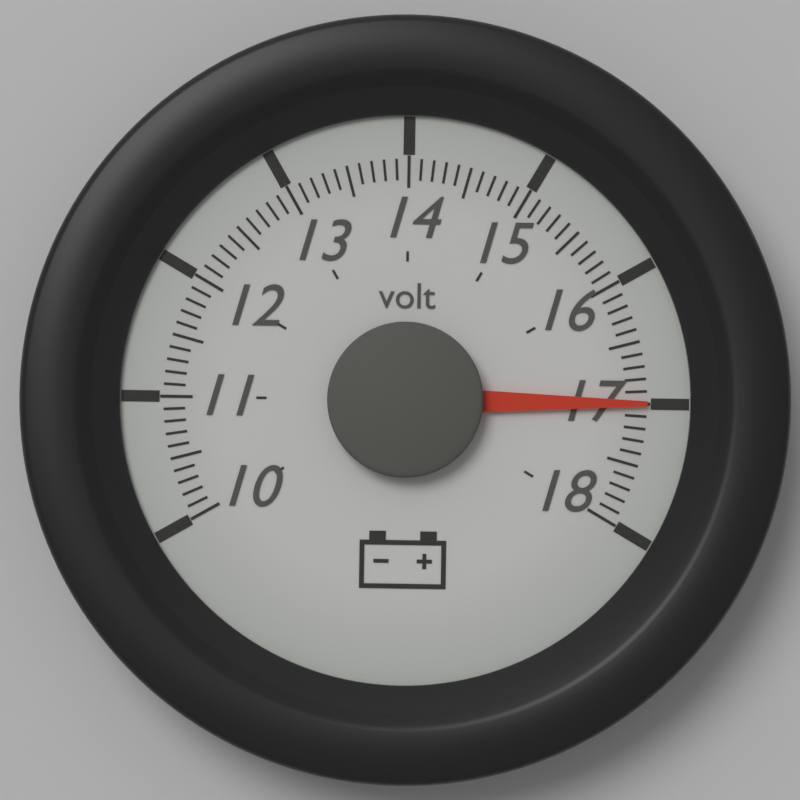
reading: 17.0 volt
